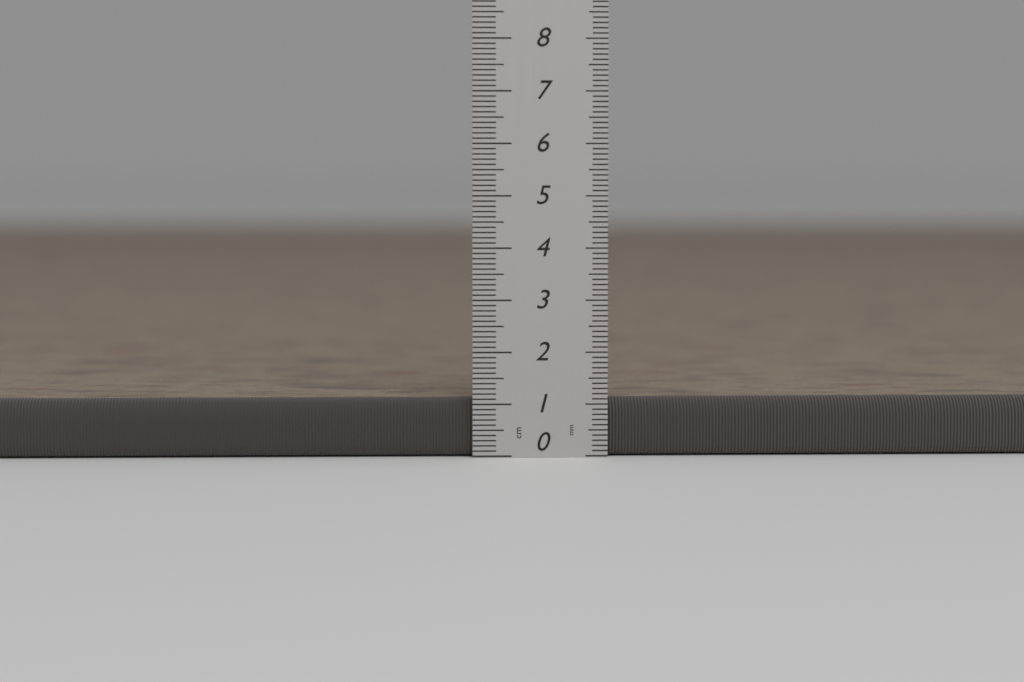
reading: 1.1 cm
